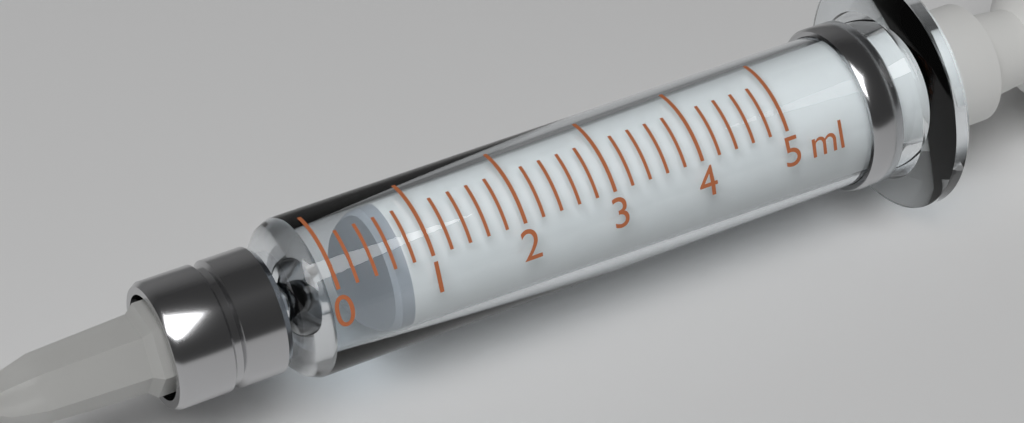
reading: 0.6 ml
